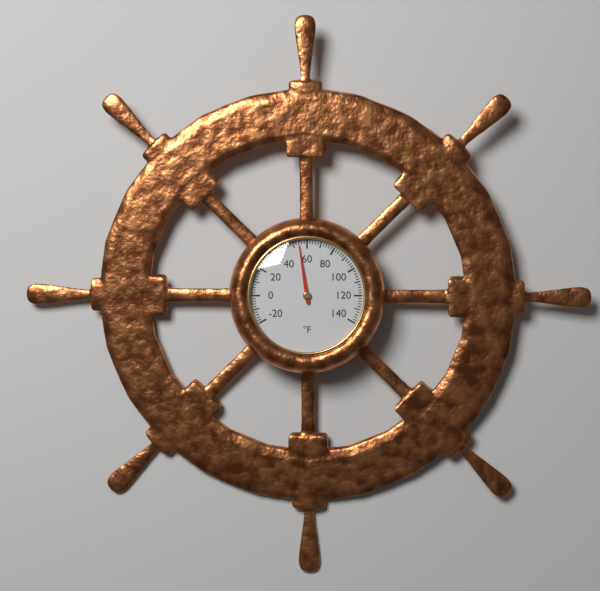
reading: 54 °F
